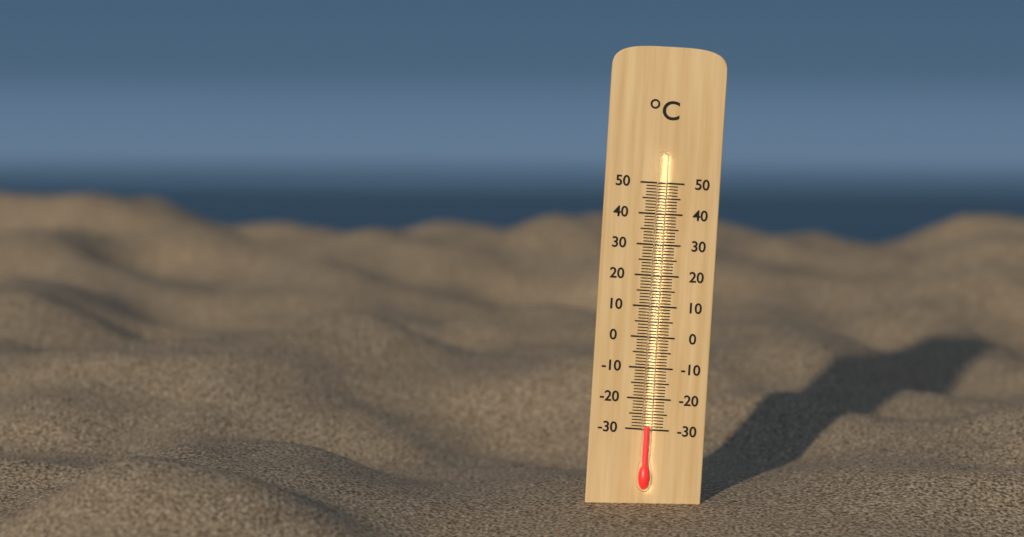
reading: -29 °C
